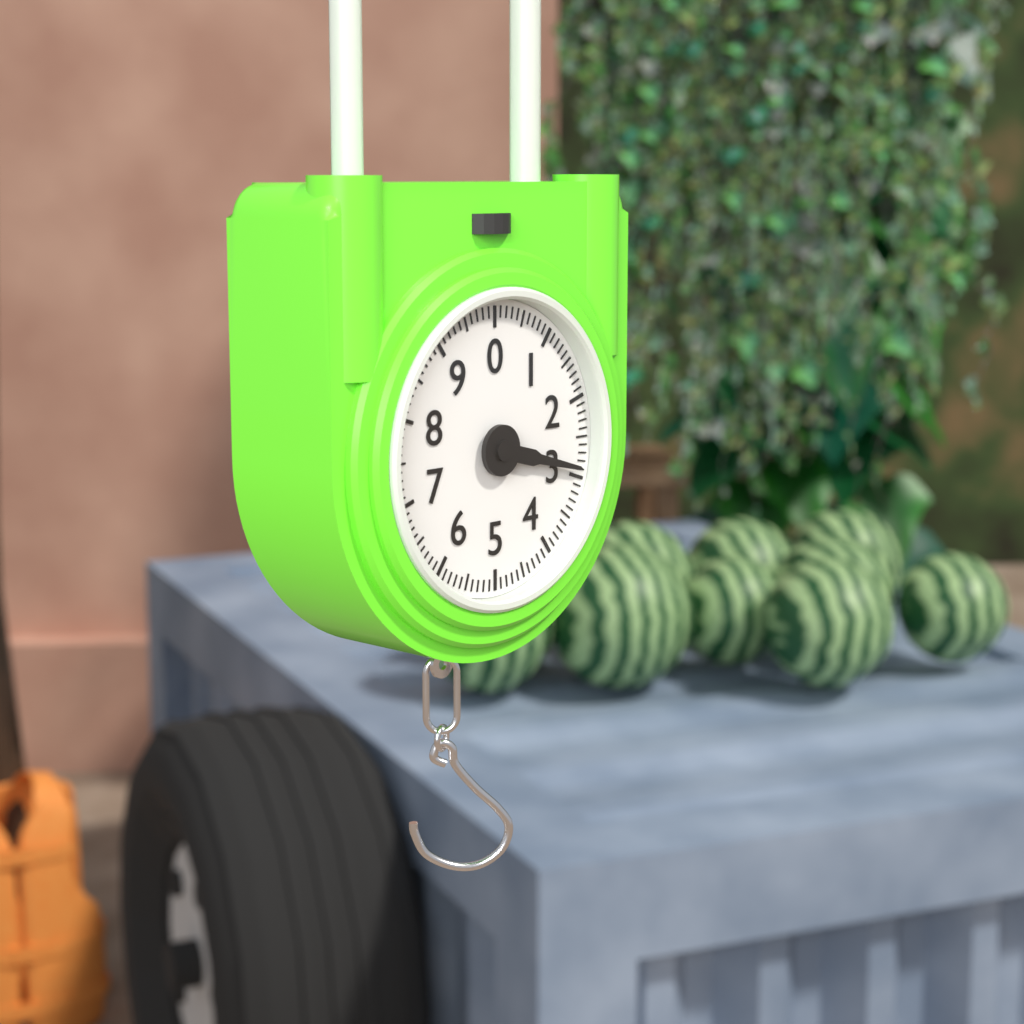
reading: 2.9 (no unit)
